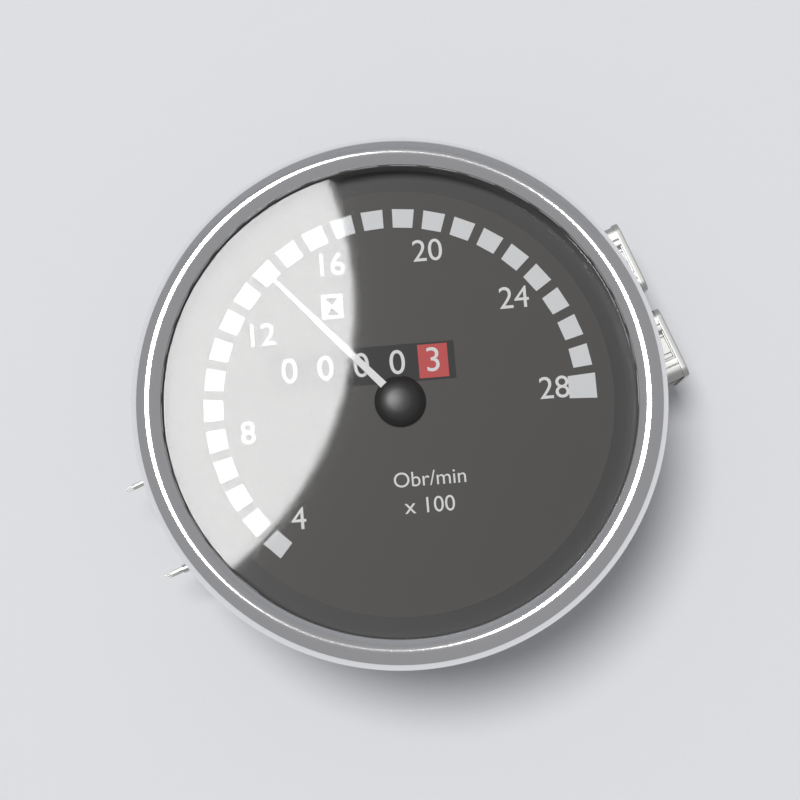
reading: 14 Obr/min x100
